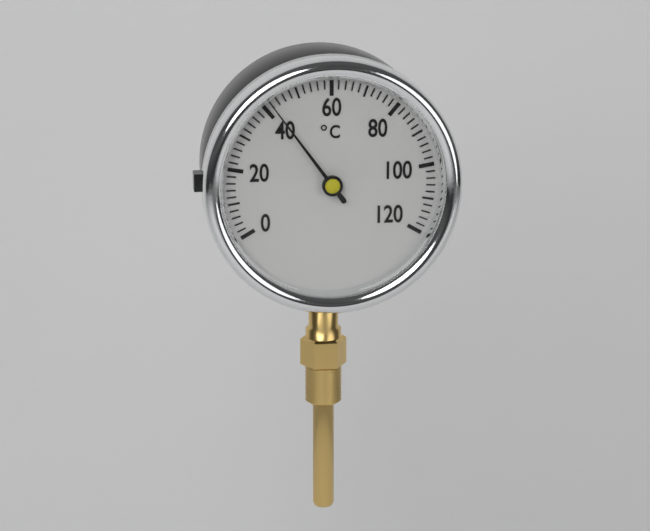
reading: 42 °C
